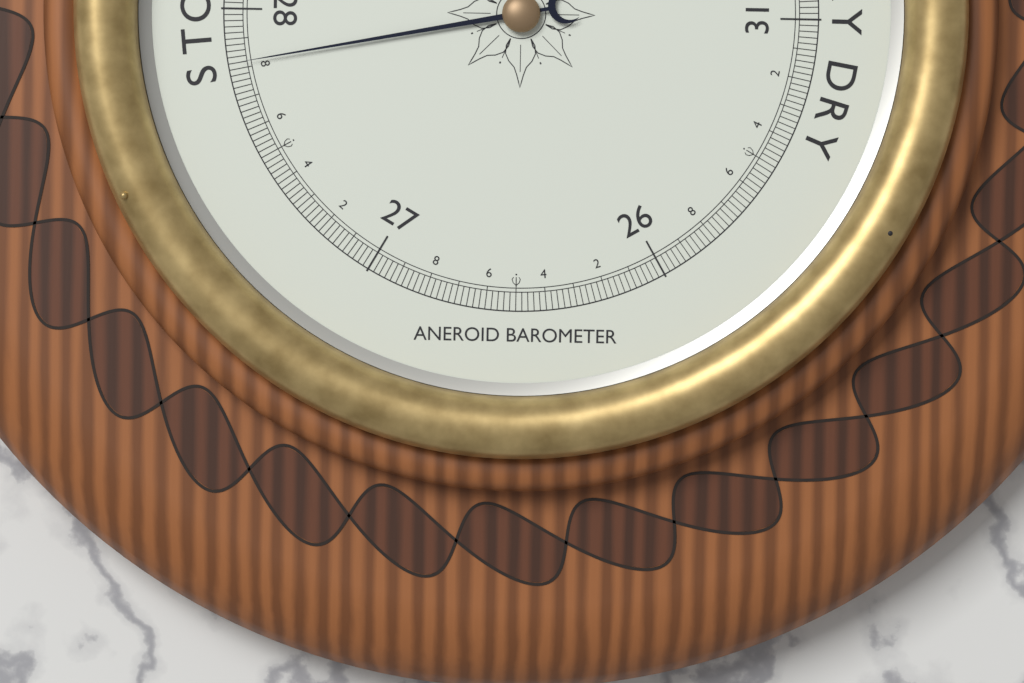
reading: 27.82 inHg
